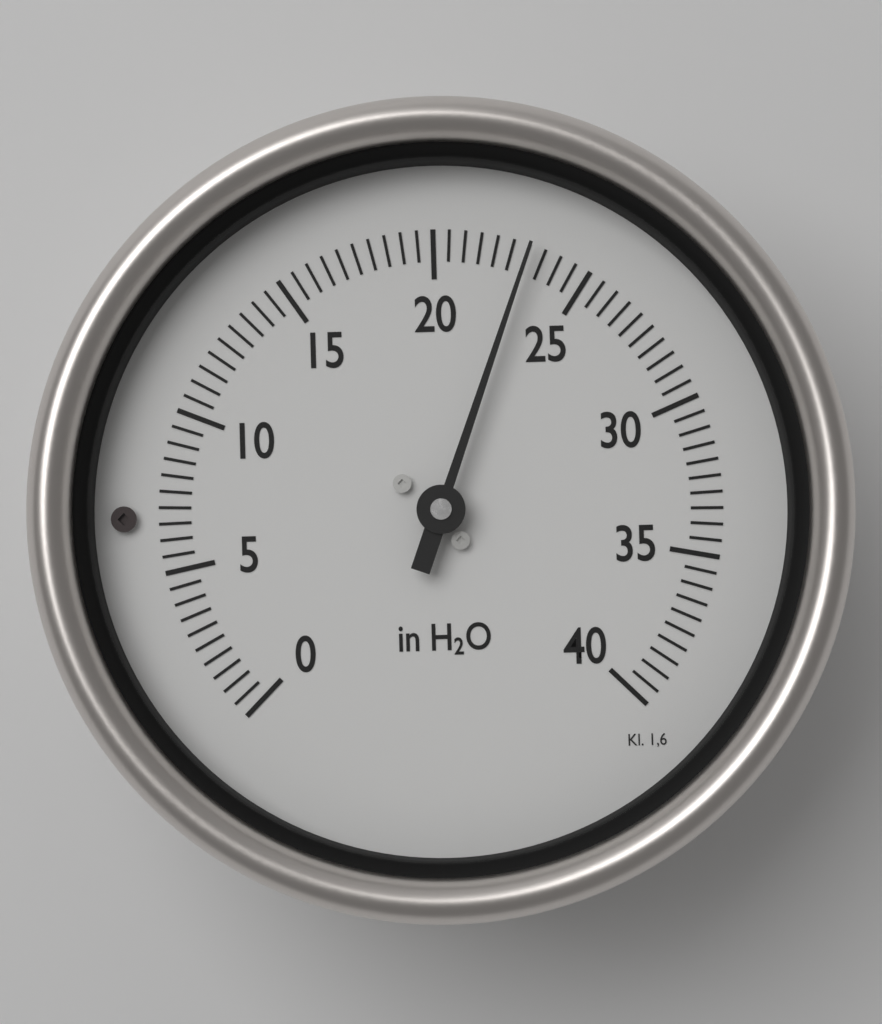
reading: 23.0 in H2O
